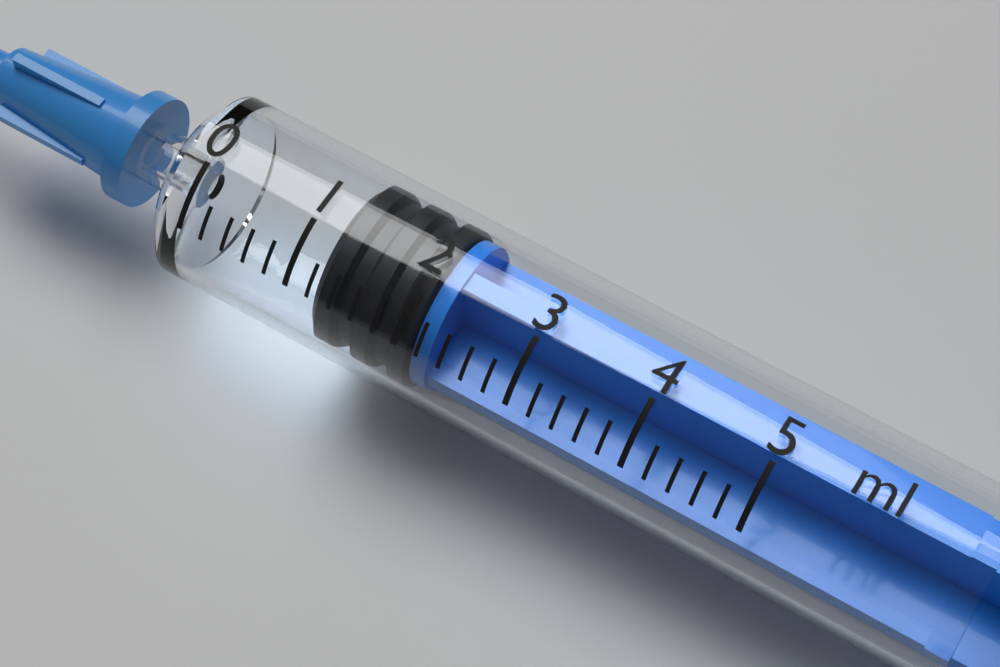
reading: 1.2 ml
